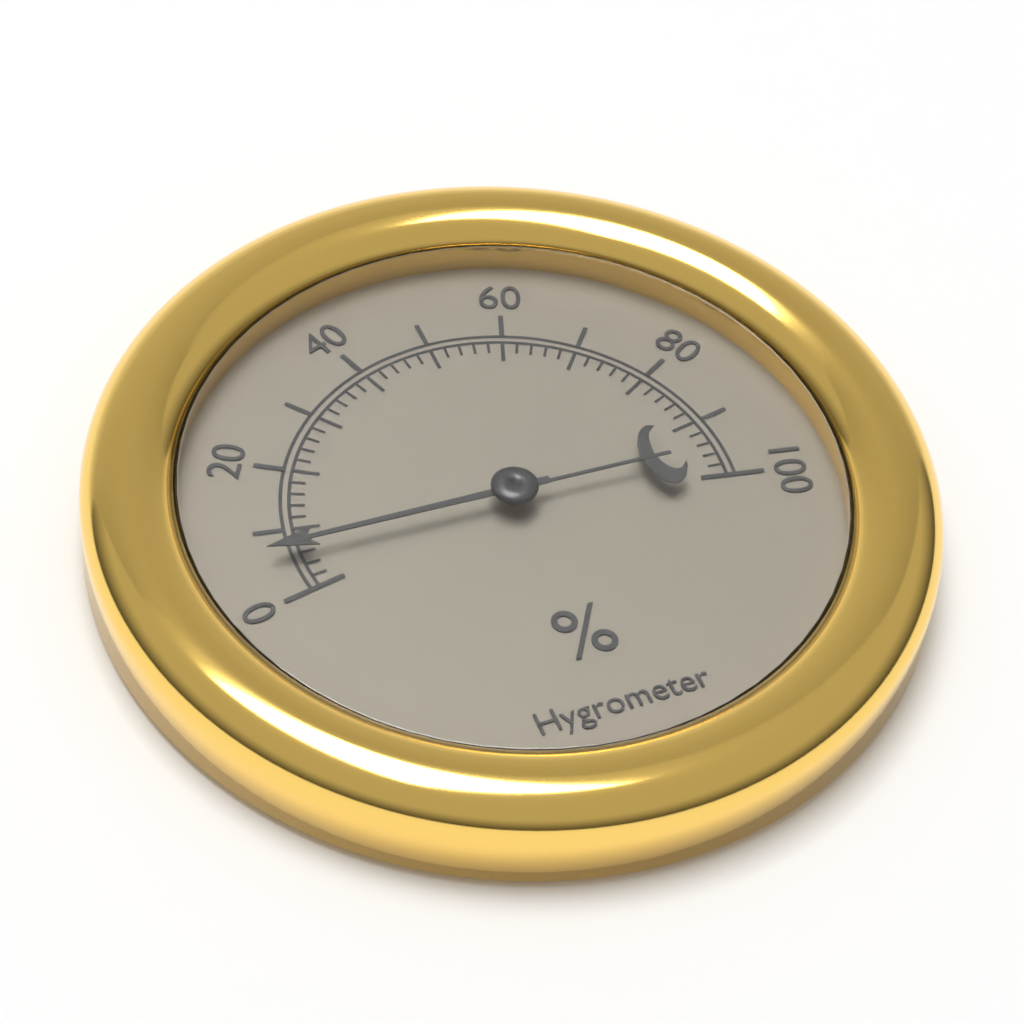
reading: 6 %
